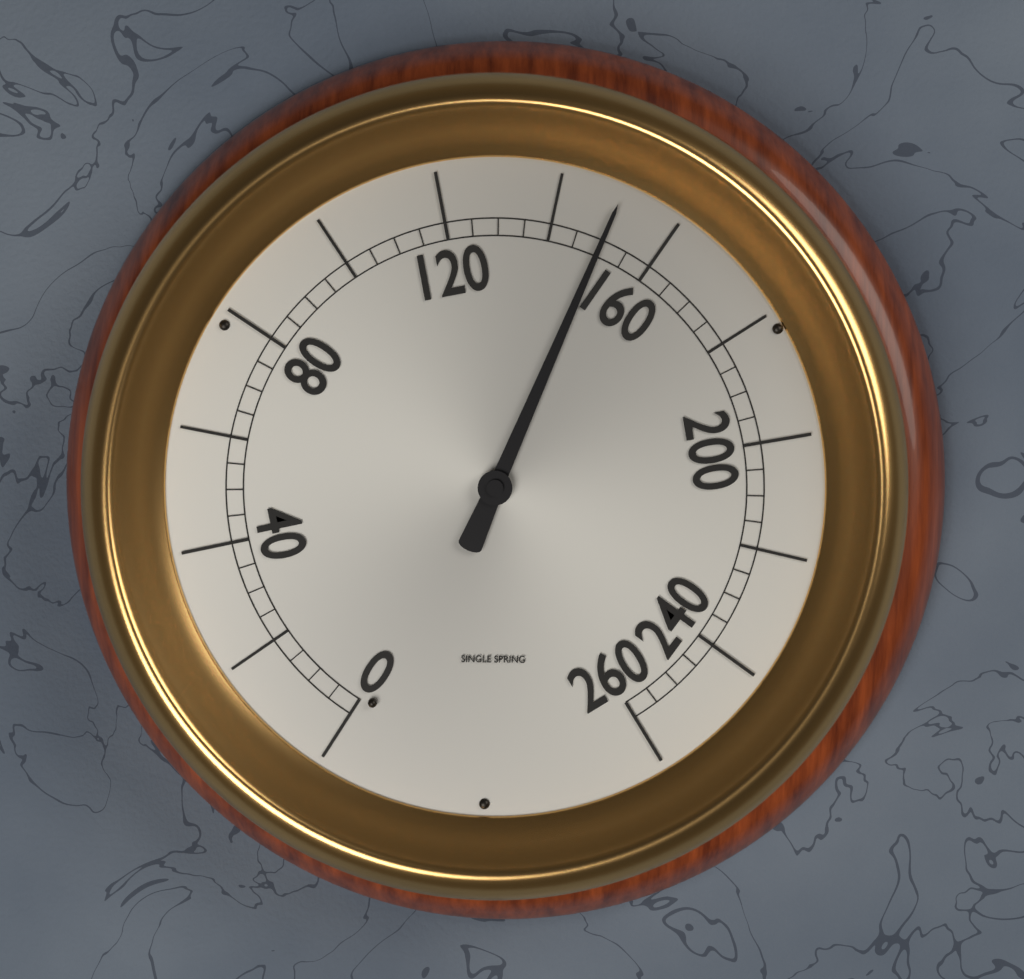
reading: 150 (no unit)
